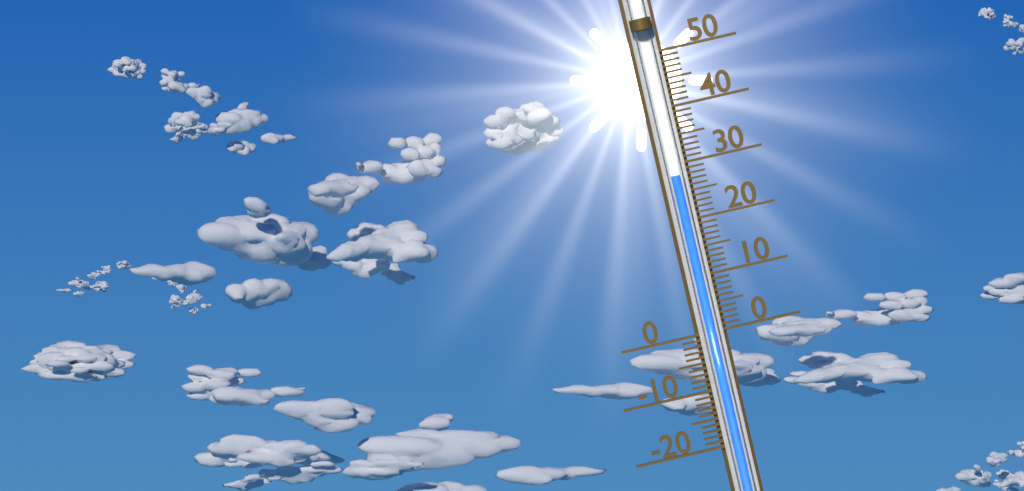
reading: 28 (no unit)
